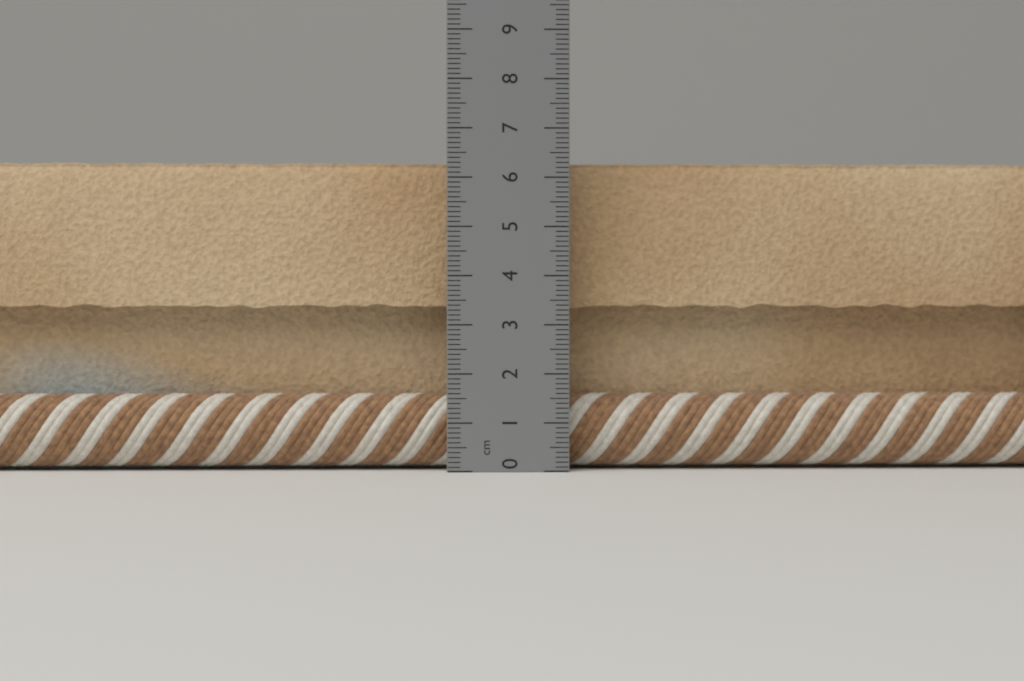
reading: 6.4 cm
